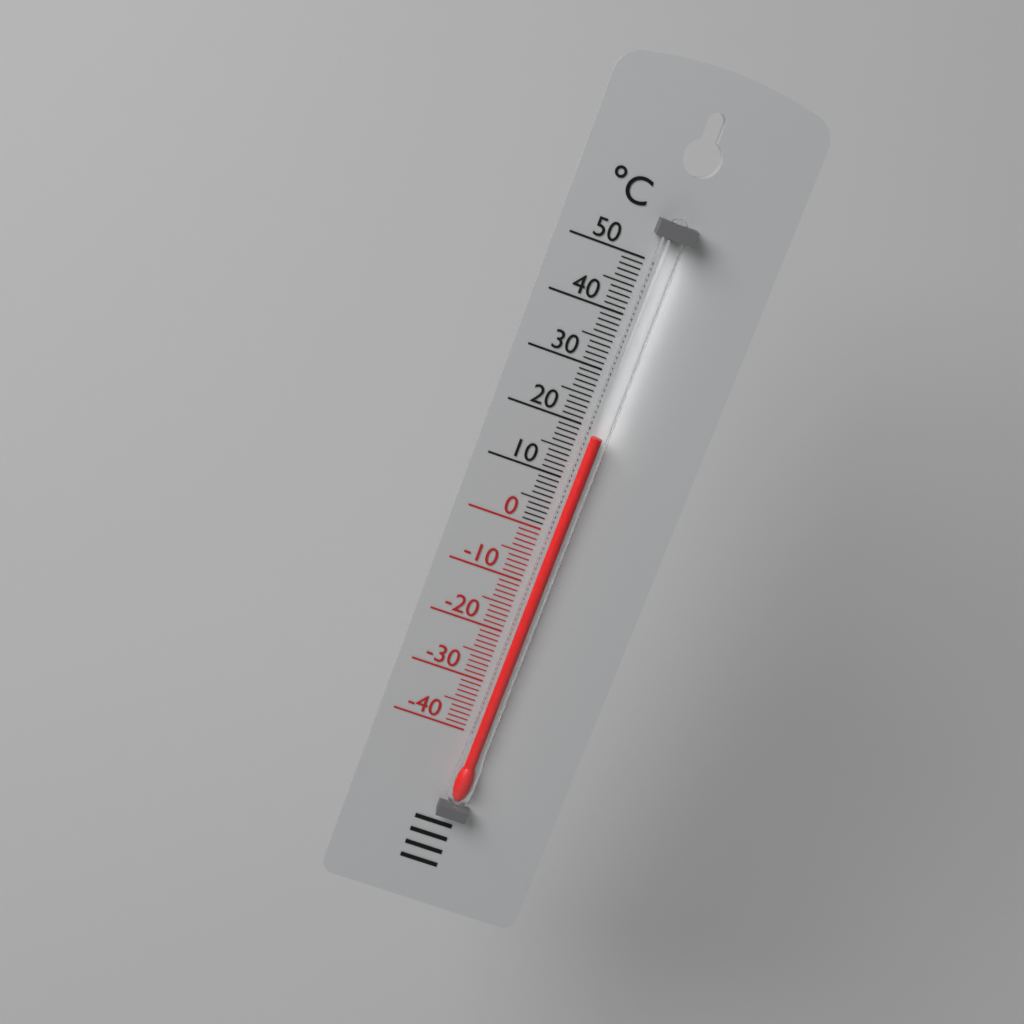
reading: 19 °C
